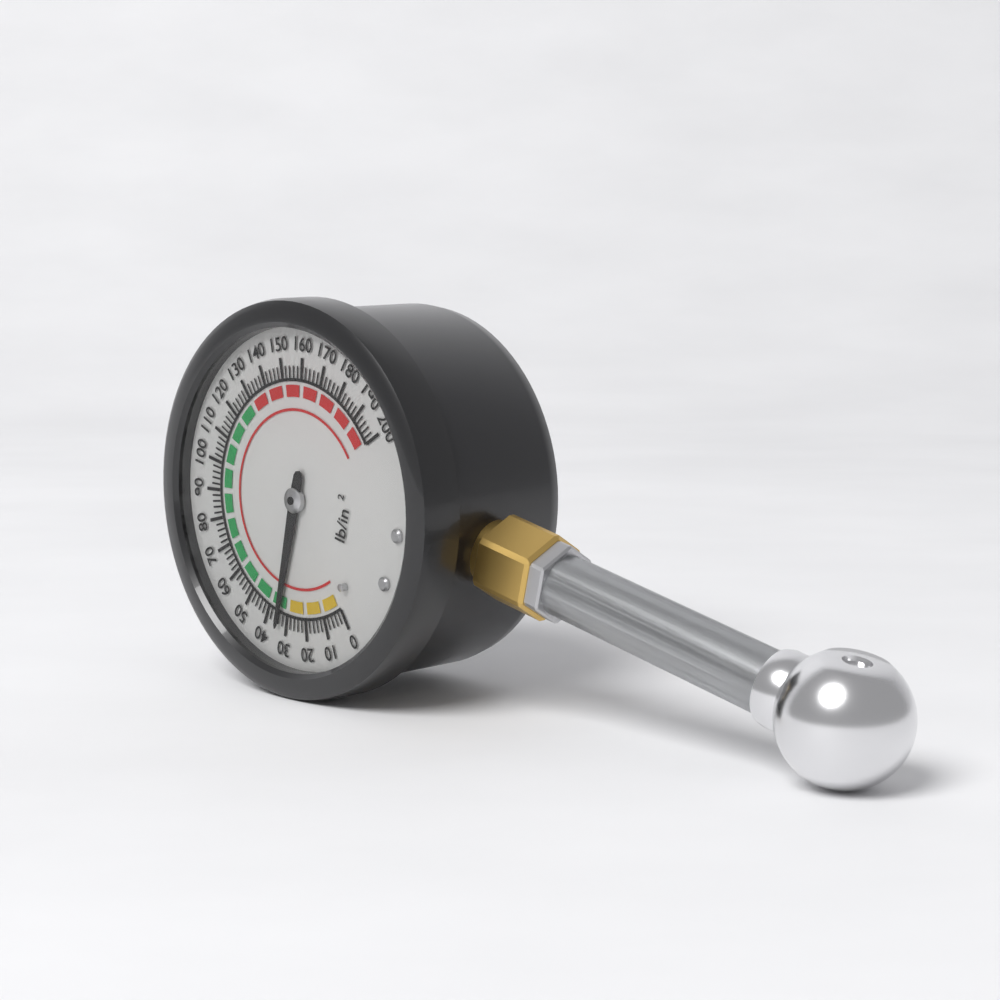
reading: 34 psi
